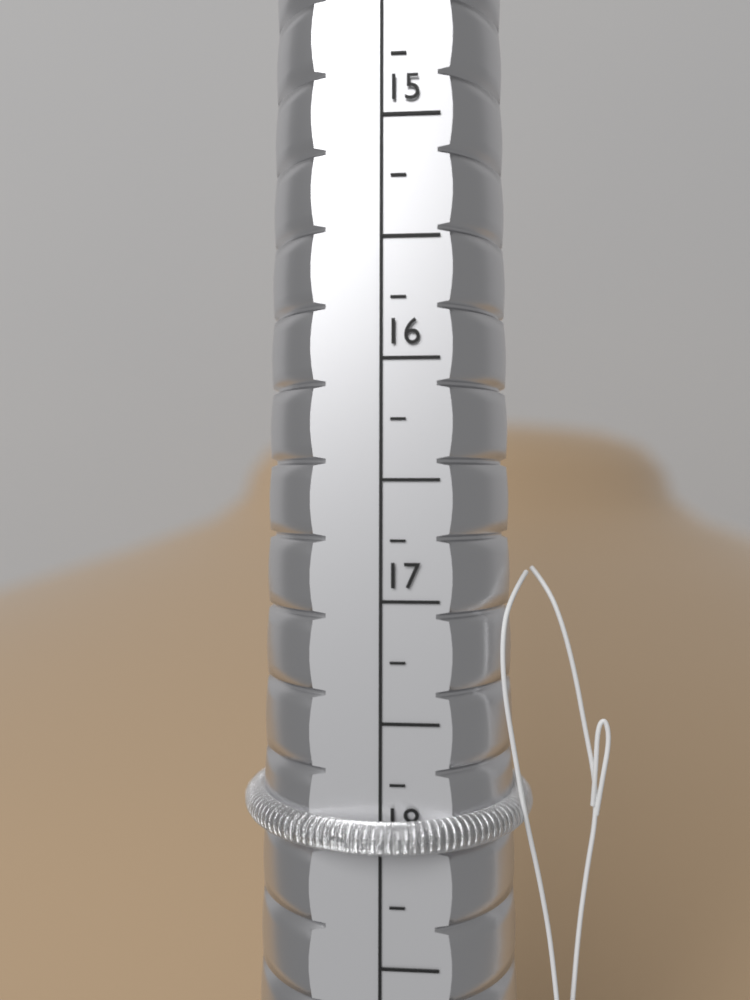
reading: 18.00 (no unit)
